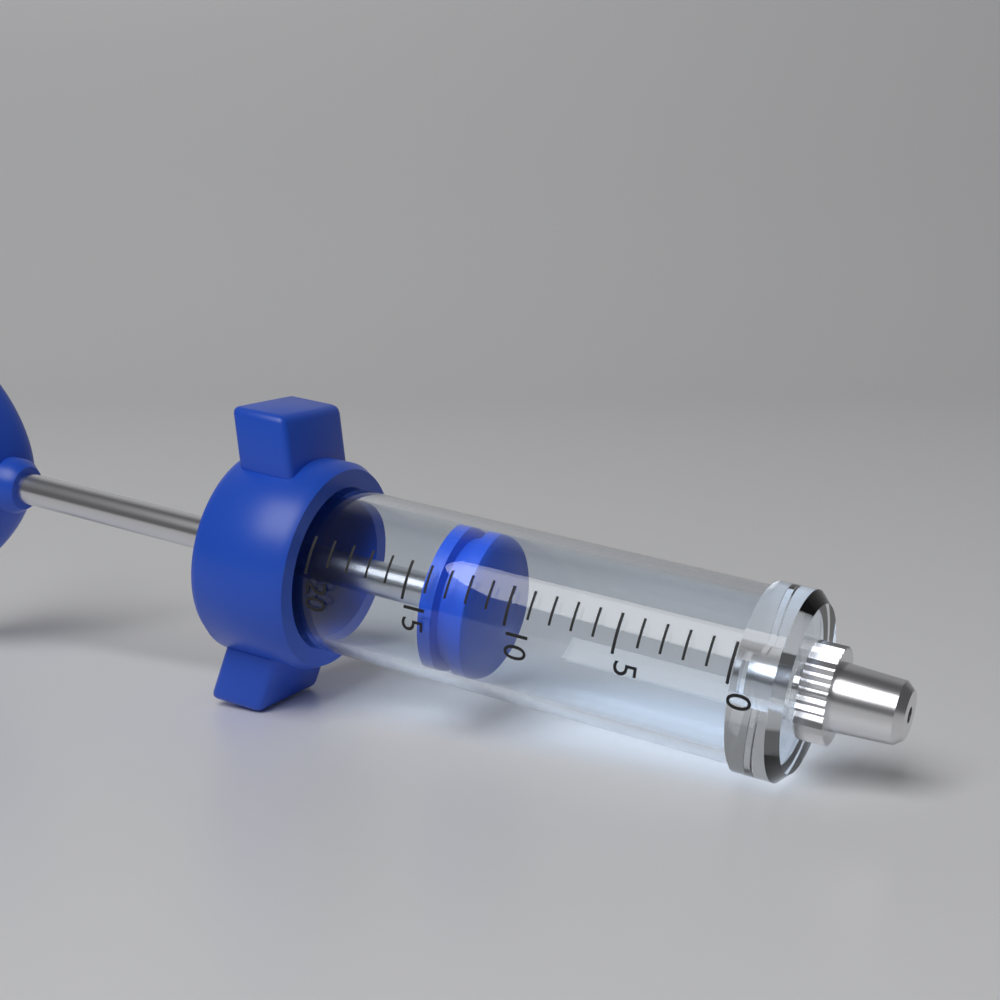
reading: 12 (no unit)
